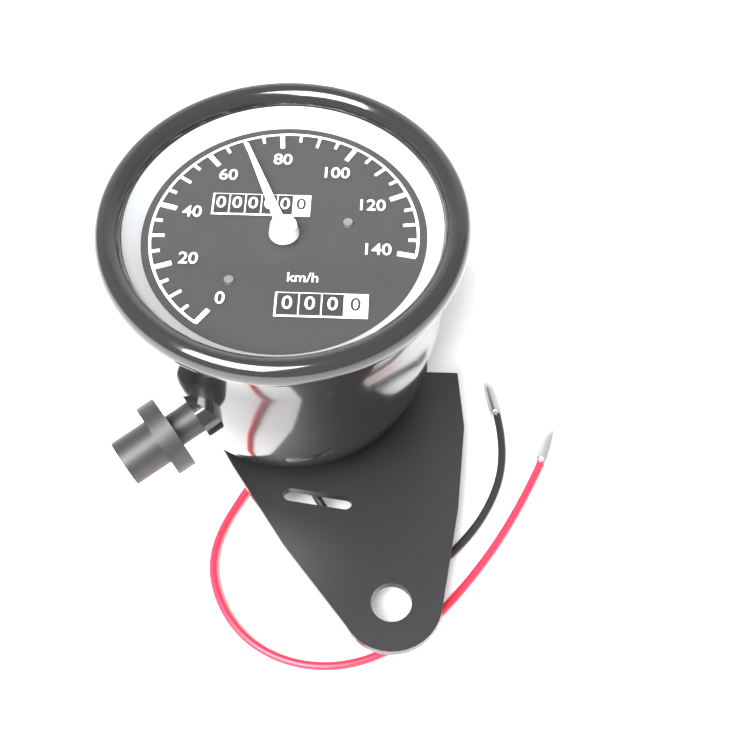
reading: 70 km/h
